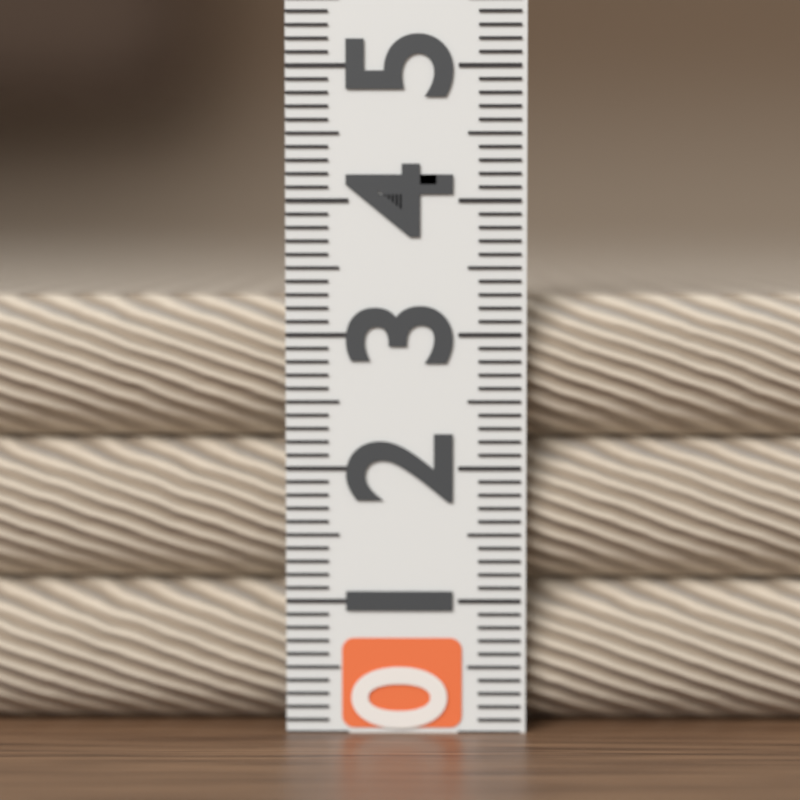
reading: 3.3 (no unit)
